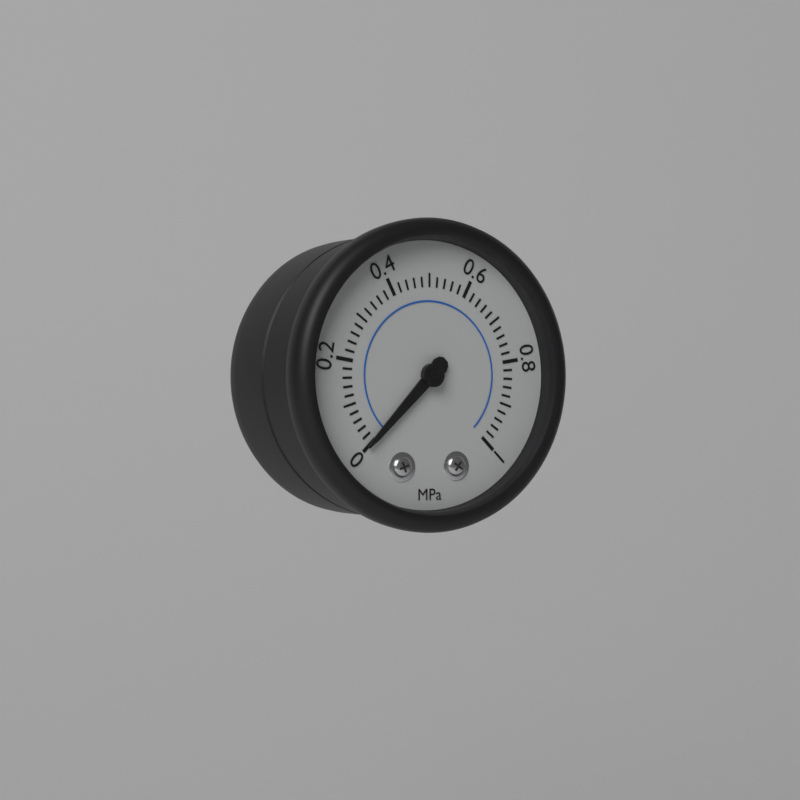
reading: 0.00 MPa
